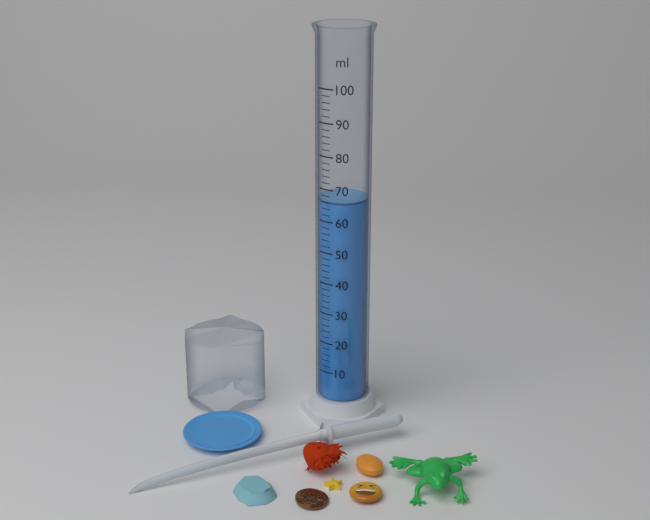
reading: 66 ml
